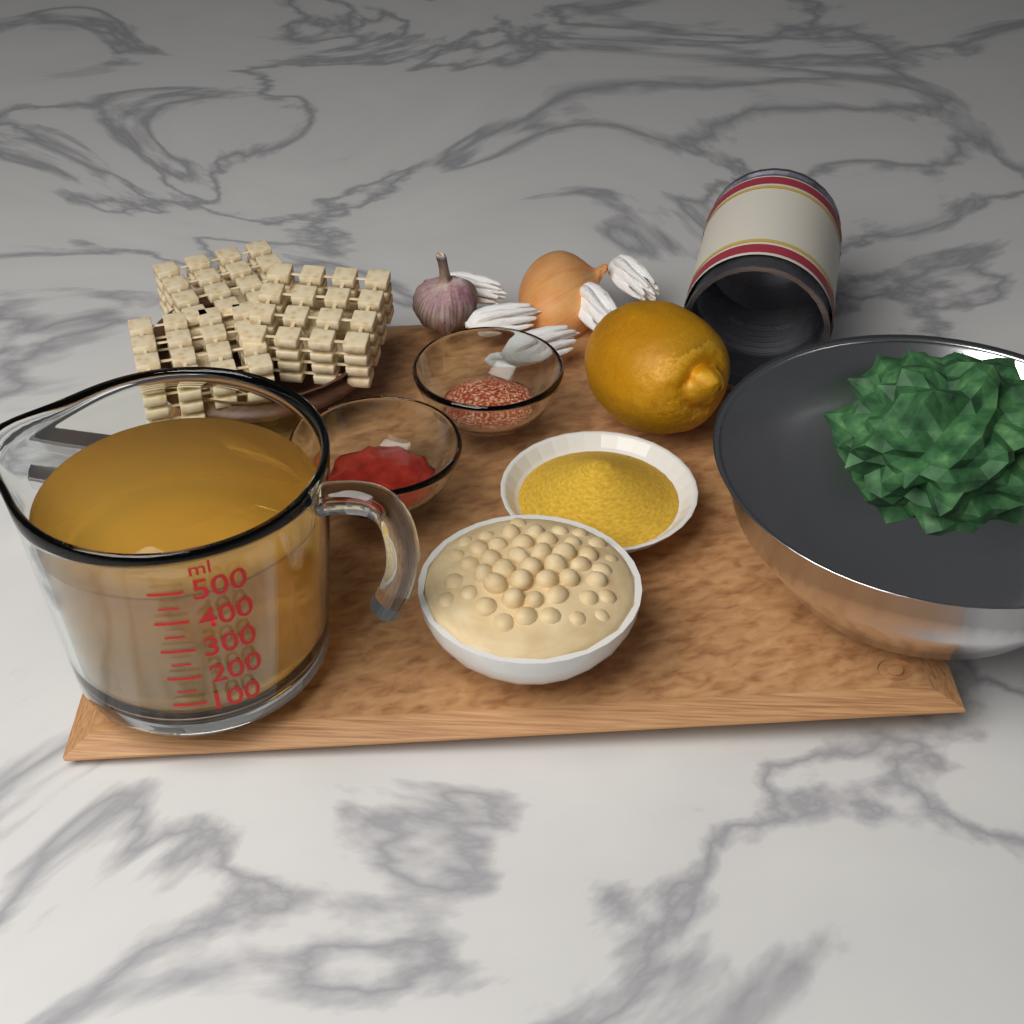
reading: 475 ml
